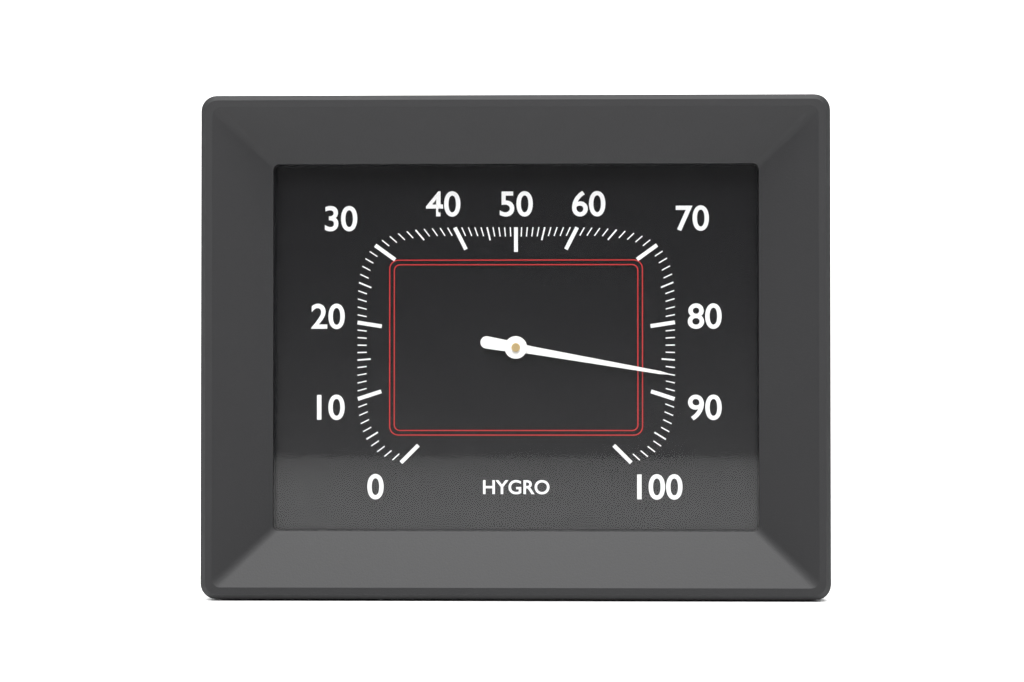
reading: 87 %
